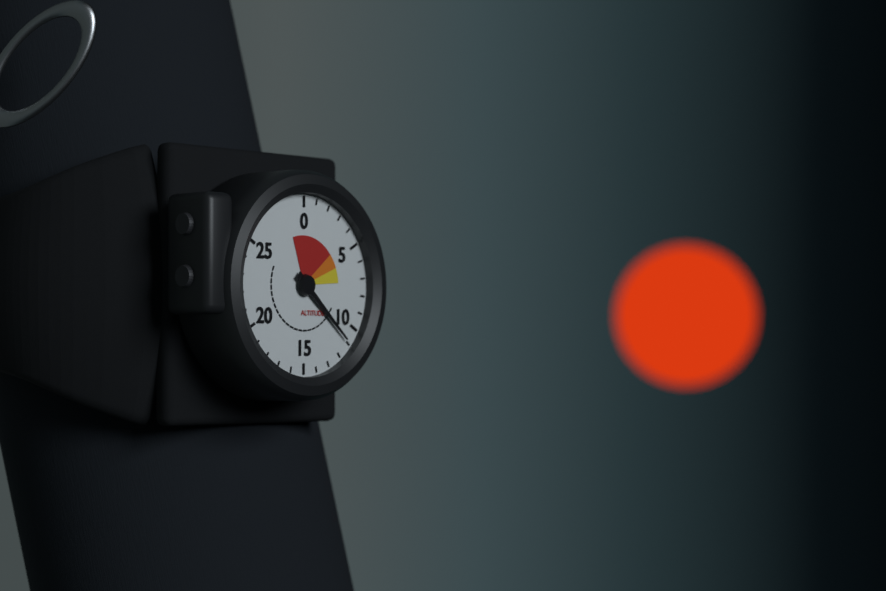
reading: 11 (no unit)
